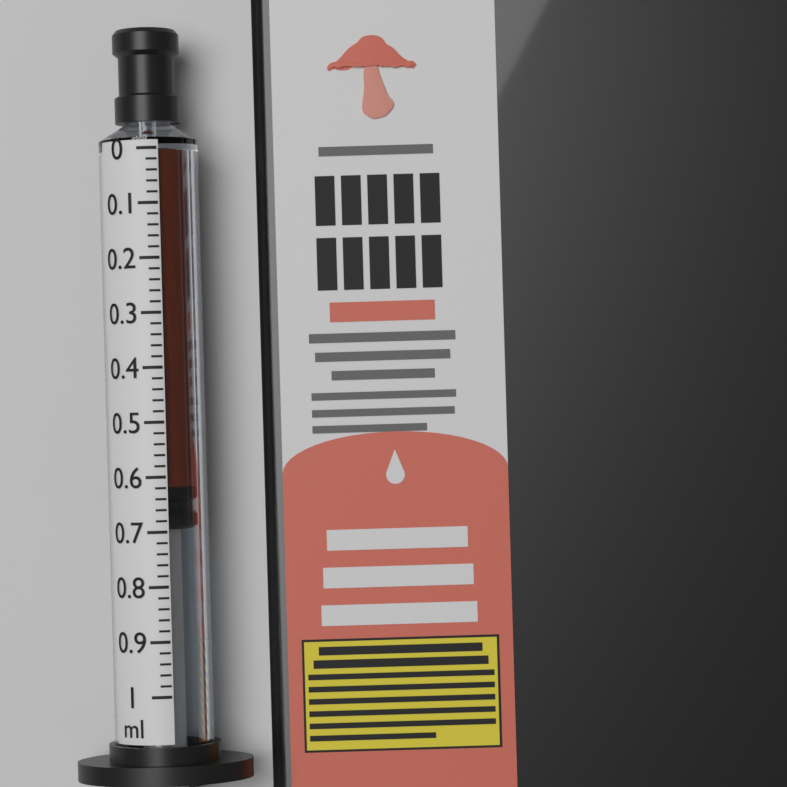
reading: 0.62 ml
